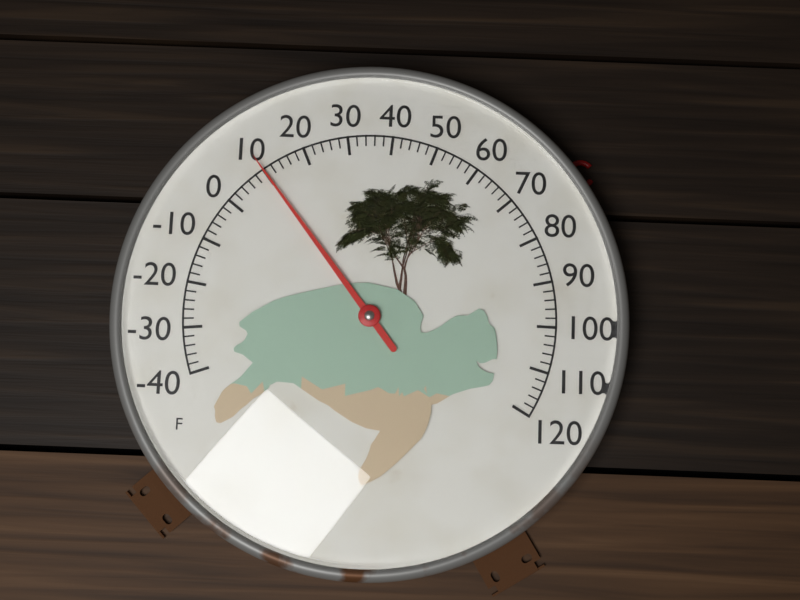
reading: 10 °F
